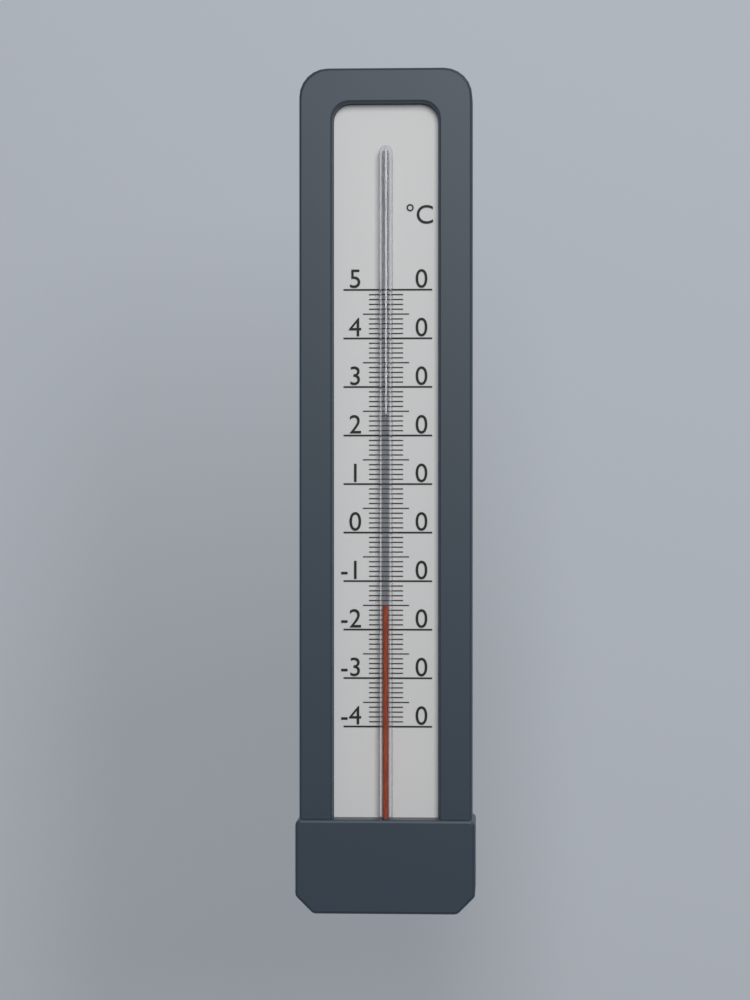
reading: -15 °C
